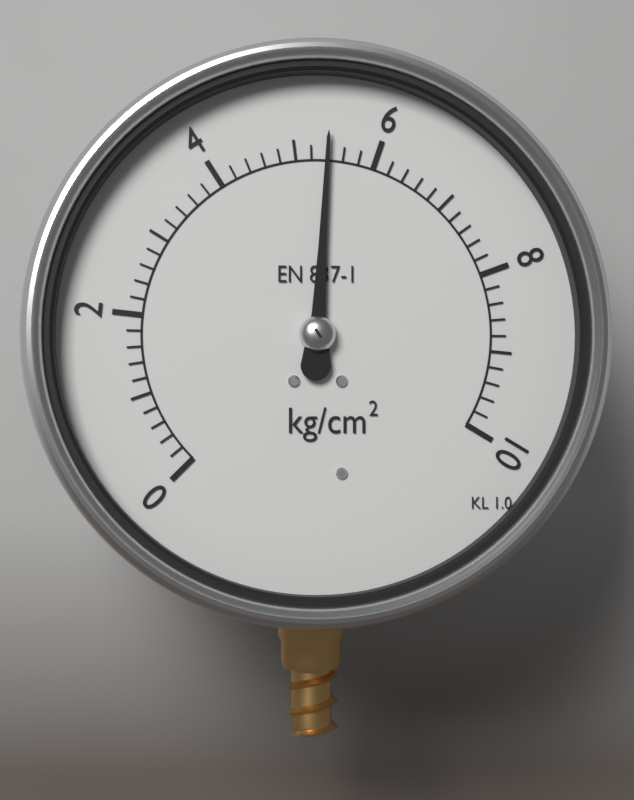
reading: 5.4 kg/cm²
